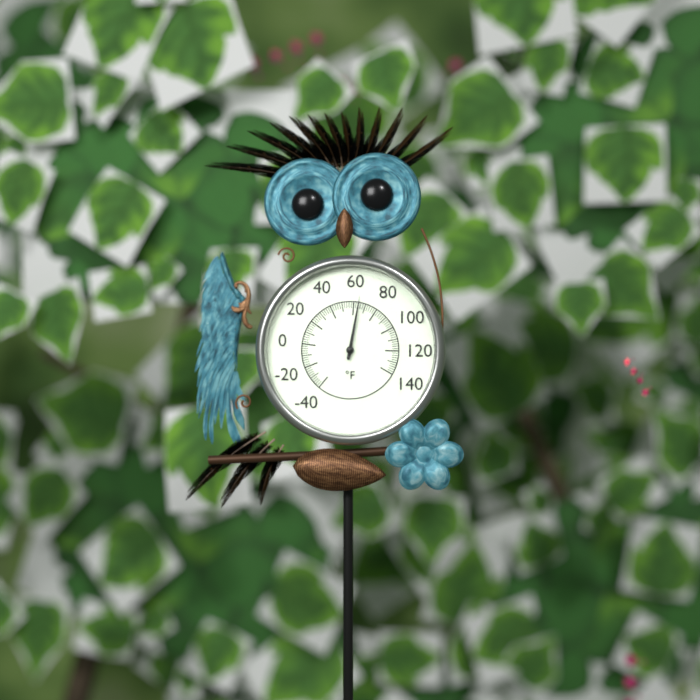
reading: 64 °F
